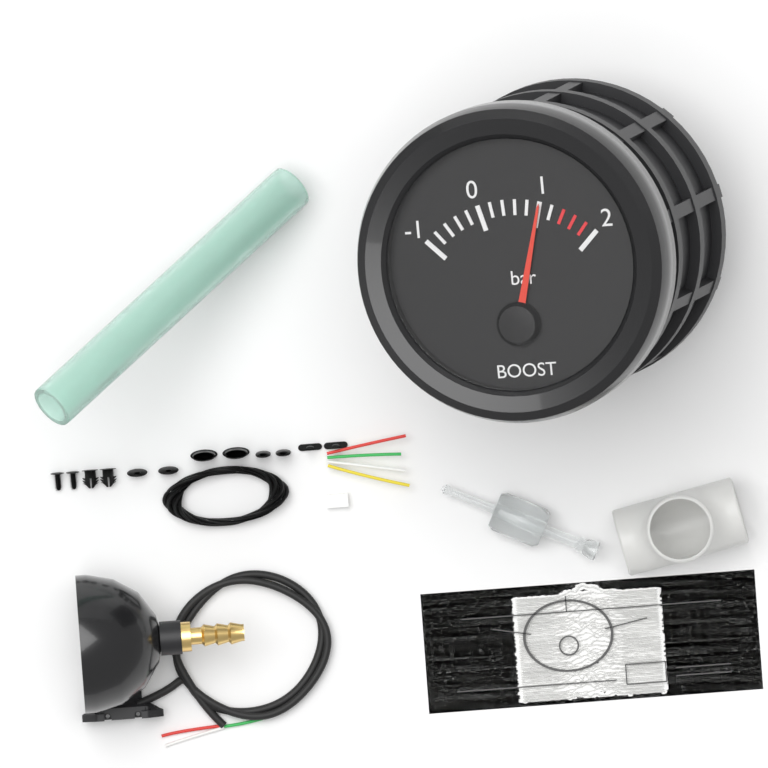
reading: 1.0 bar
